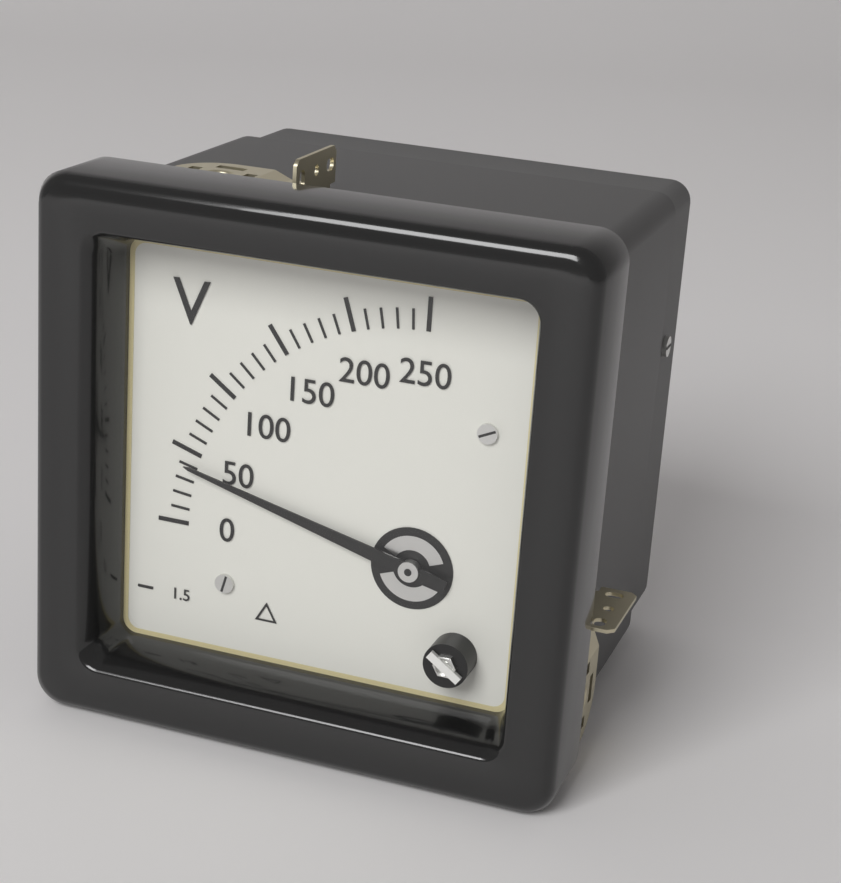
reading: 40 V
